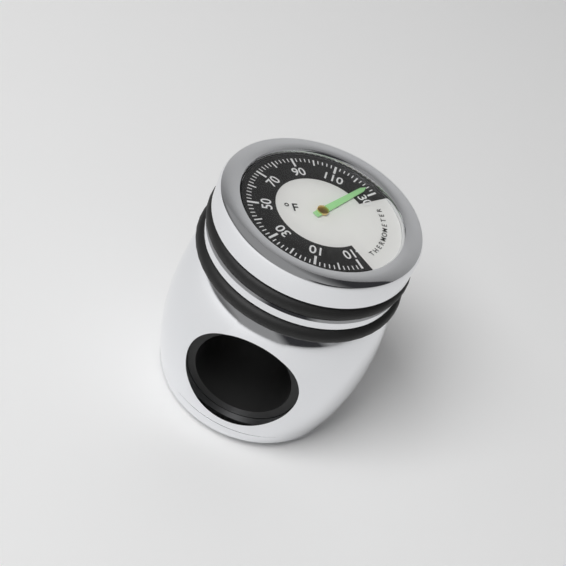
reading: 126 °F
